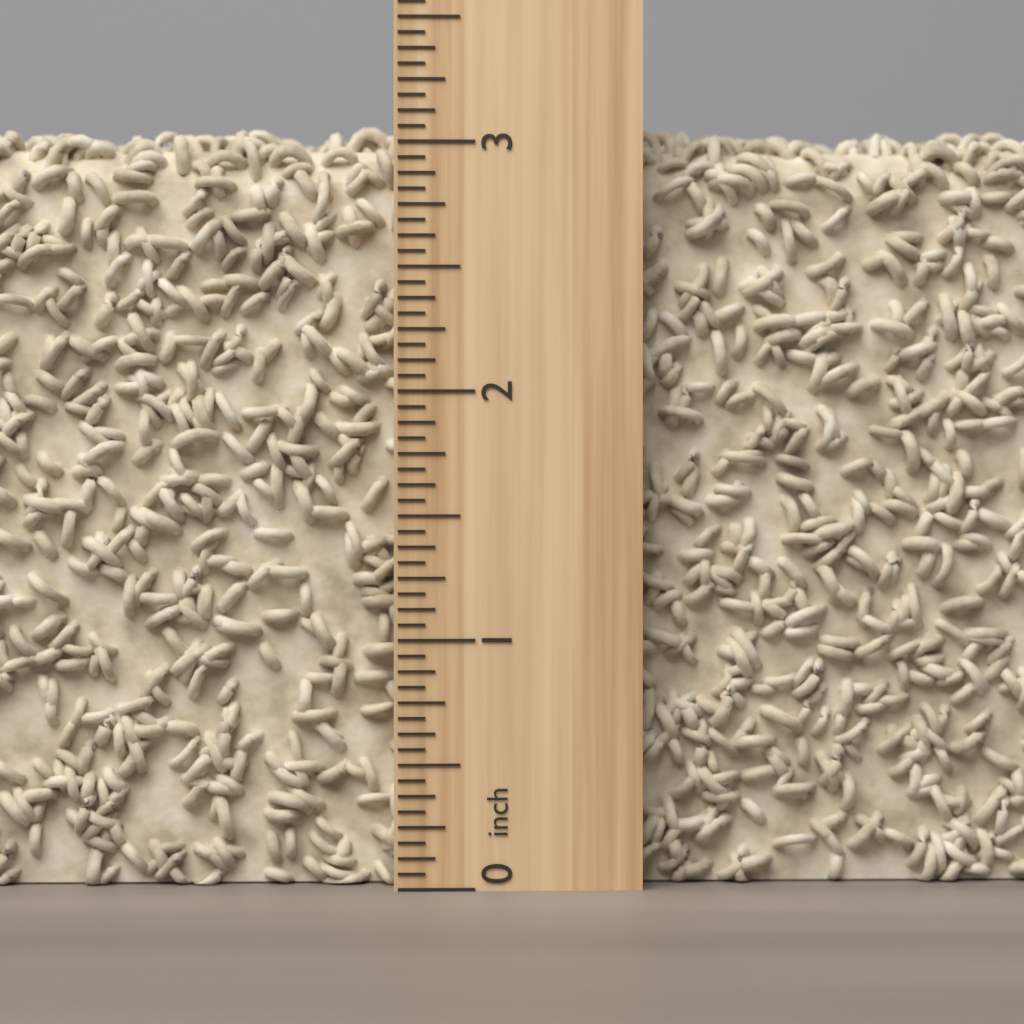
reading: 3.1250 inch
